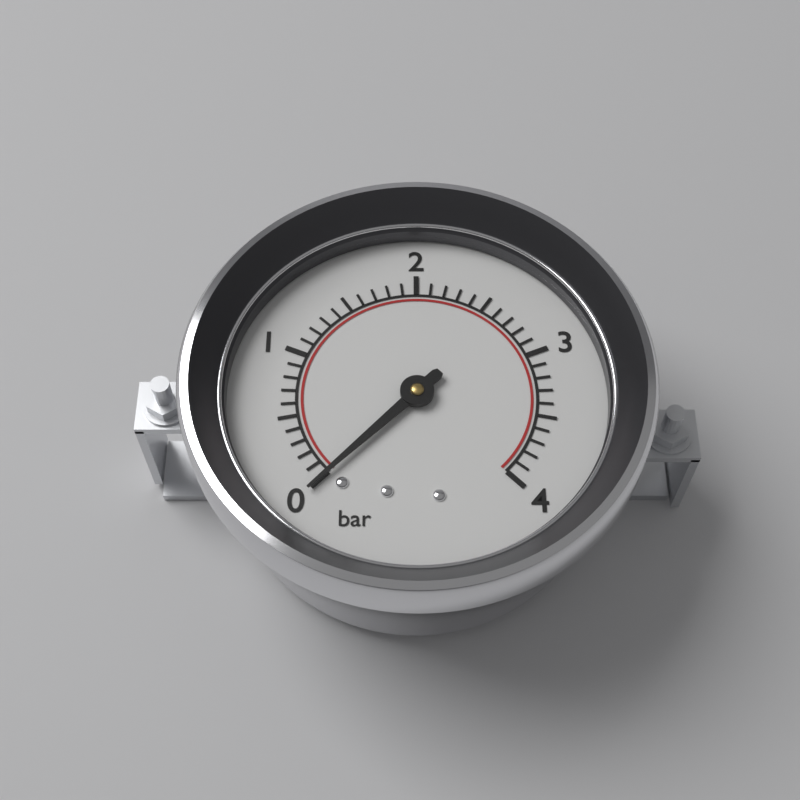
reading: 0.0 bar
